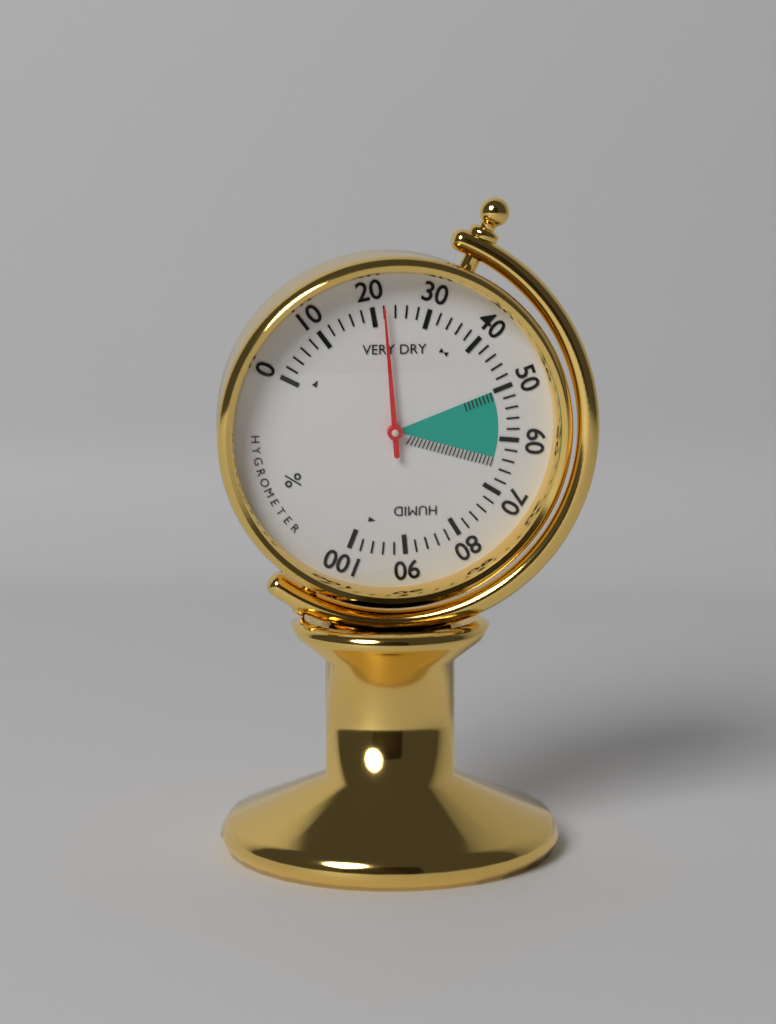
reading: 22 %
